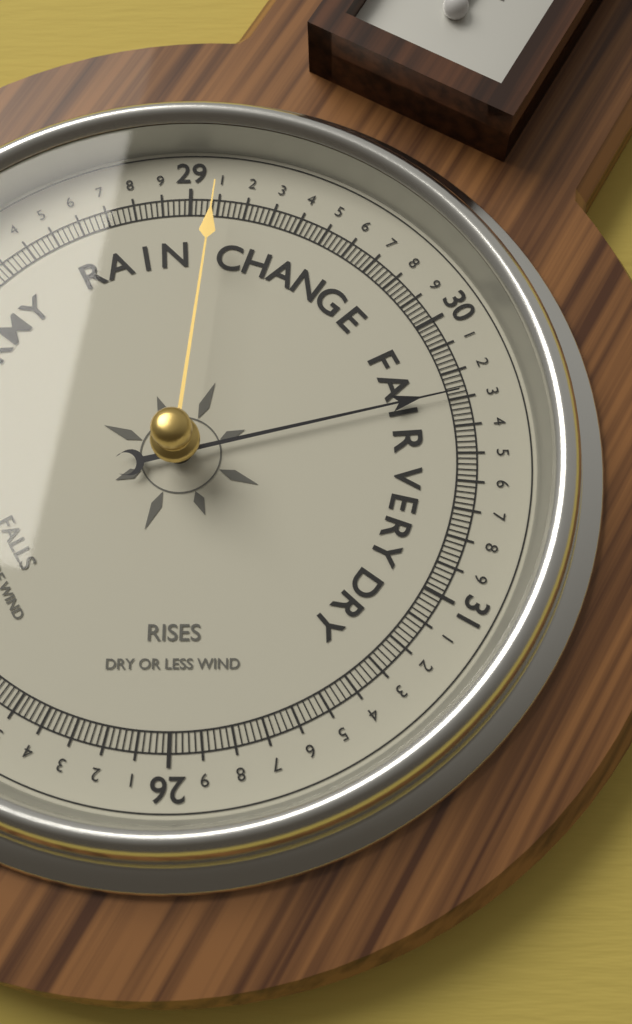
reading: 30.28 (no unit)
